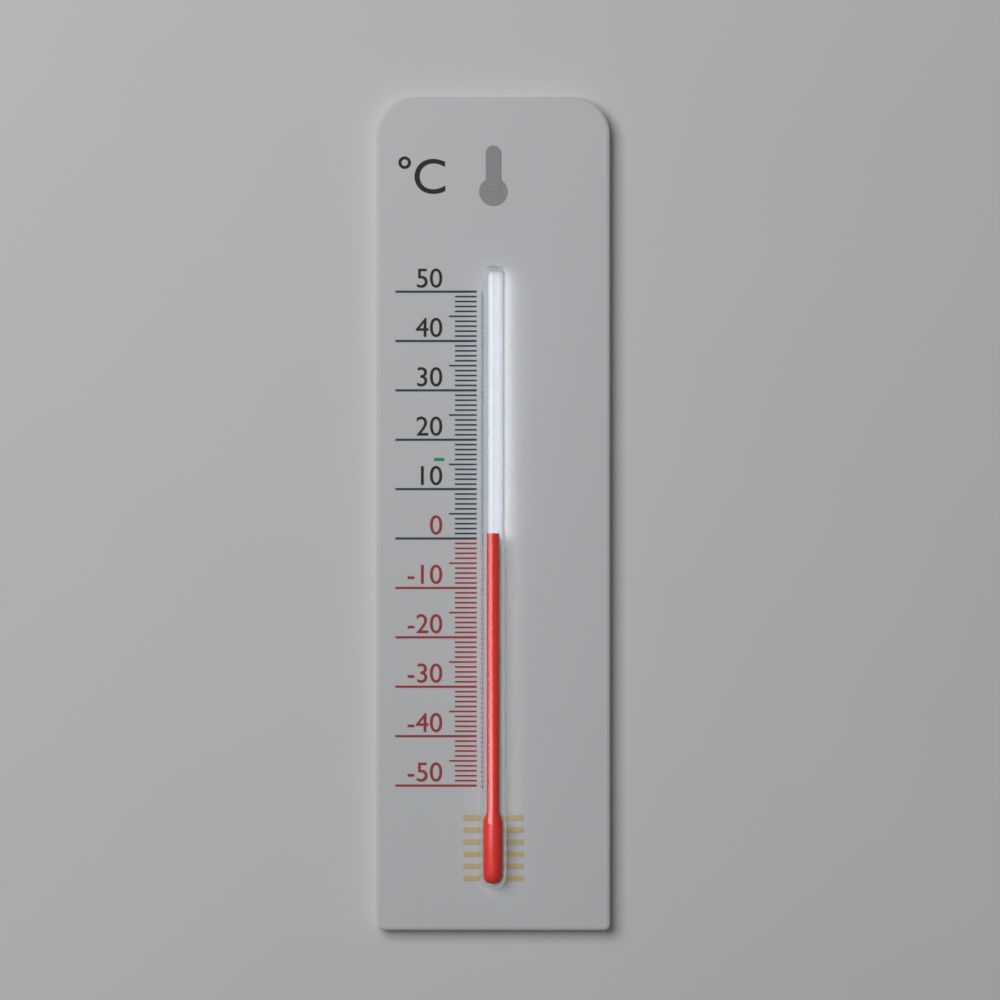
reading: 1 °C
